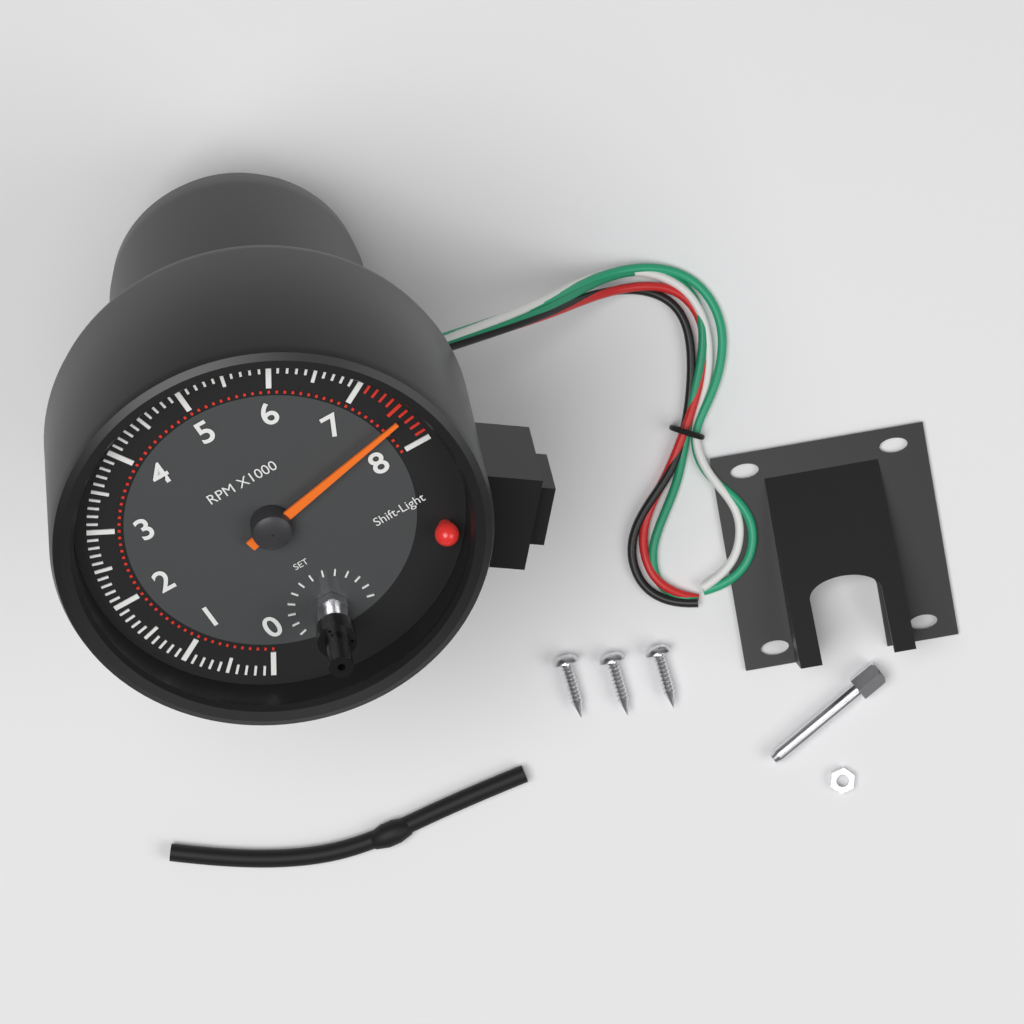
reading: 7600 RPM
